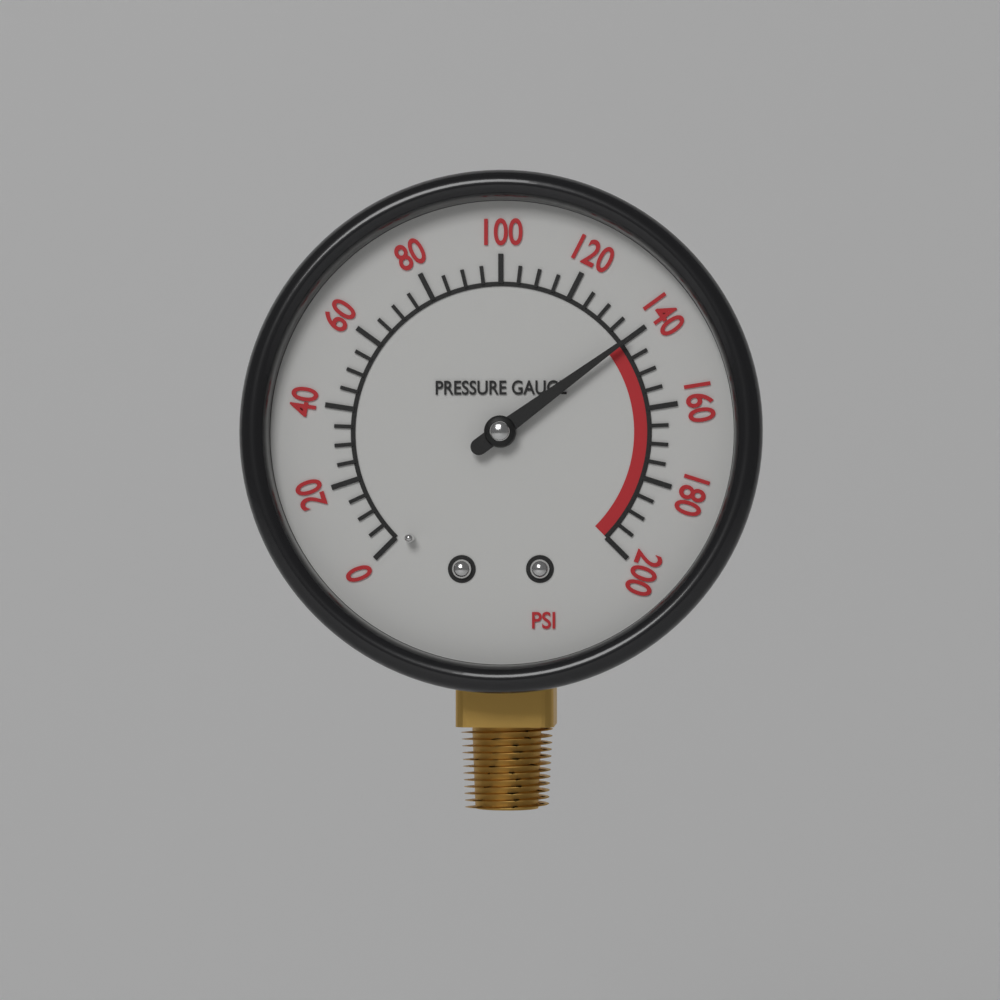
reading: 140 psi
